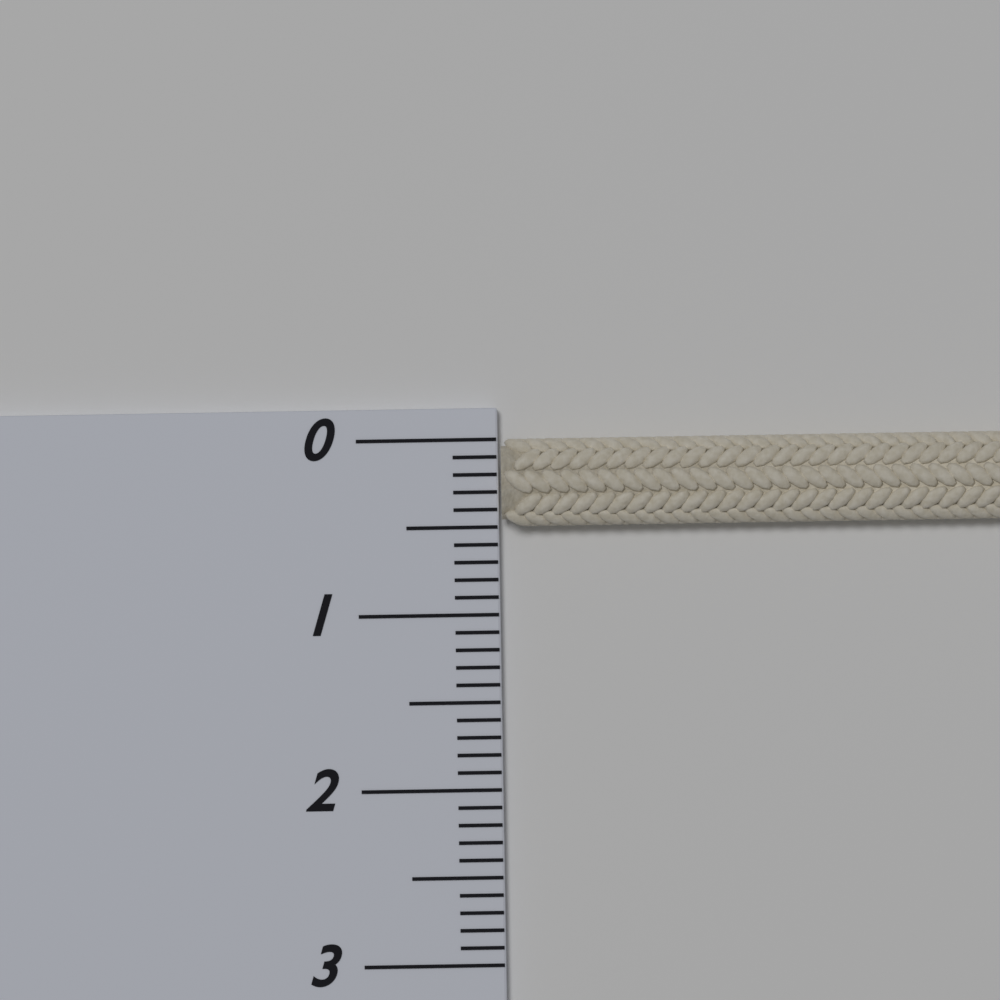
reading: 0.5 (no unit)
